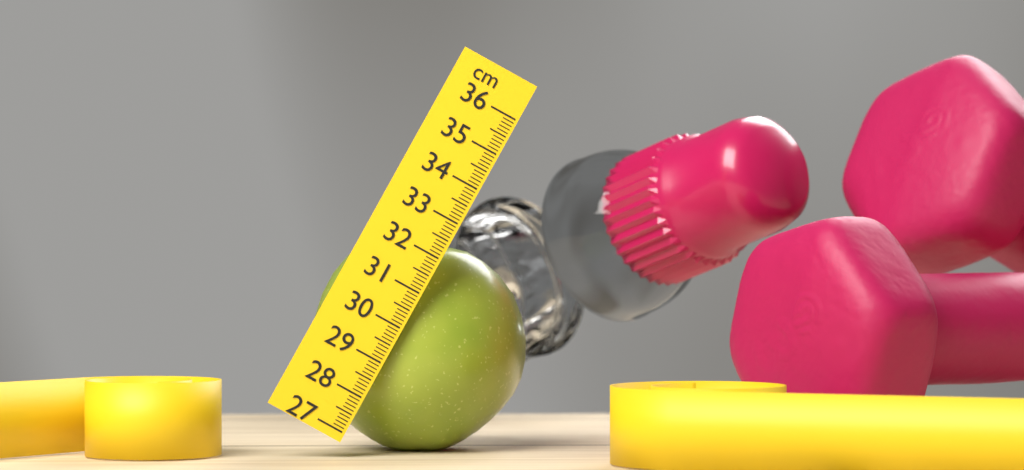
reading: 32.5 cm
